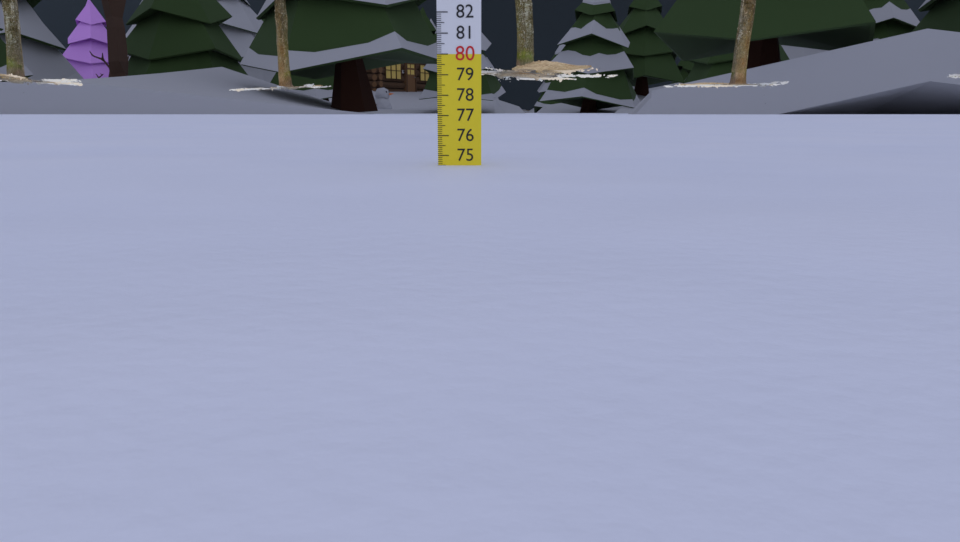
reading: 74.5 cm
